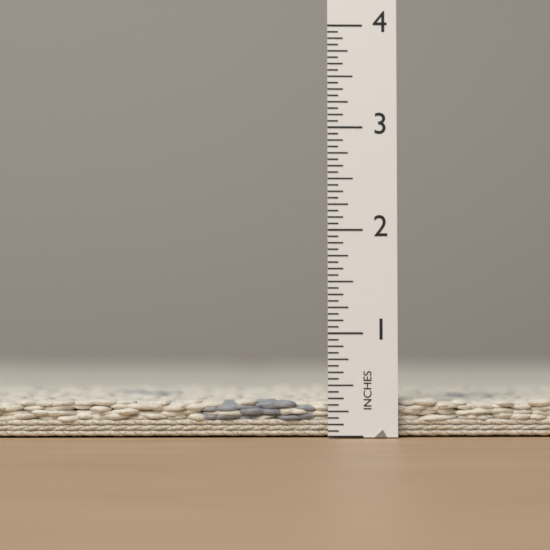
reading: 0.3750 in
